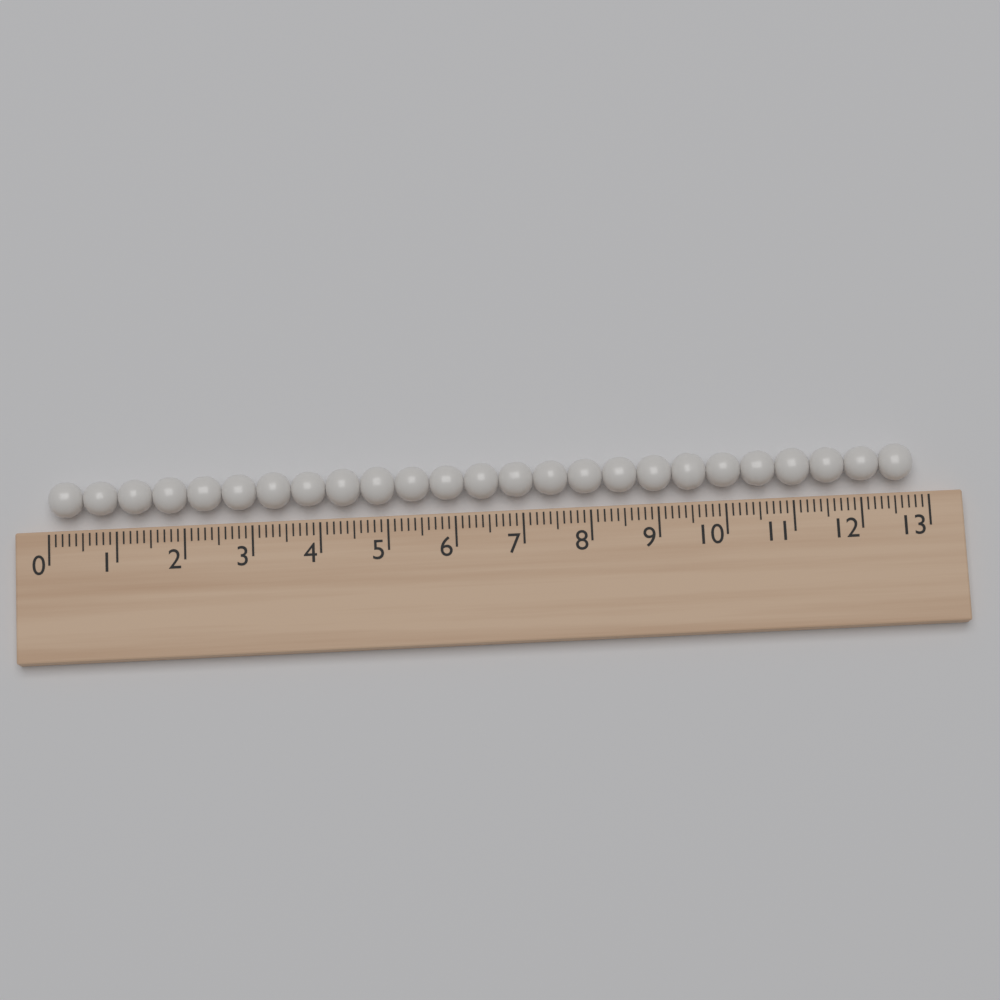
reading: 12.8 (no unit)
